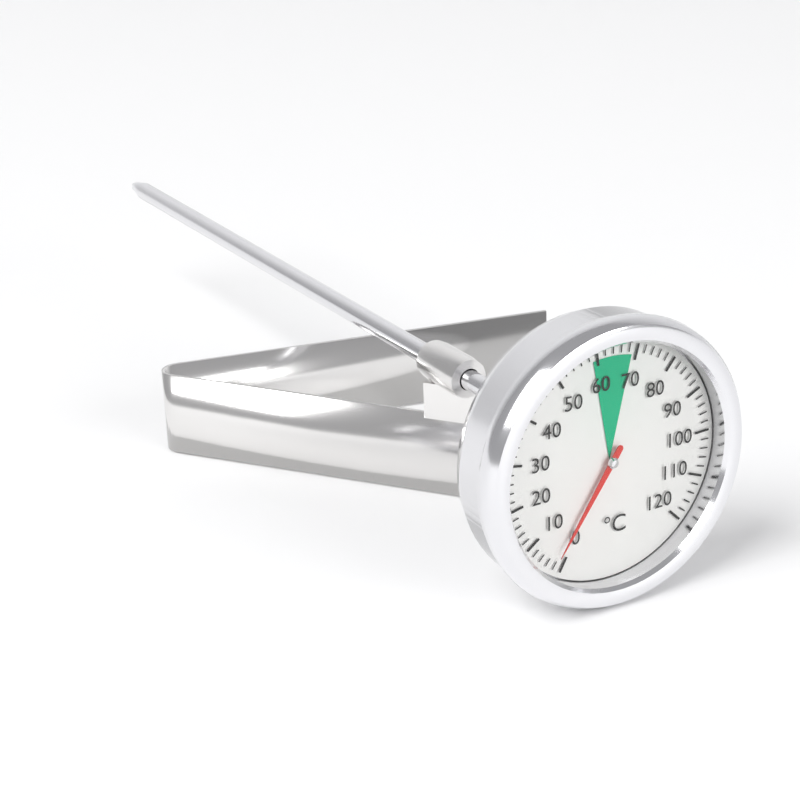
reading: 2 °C
